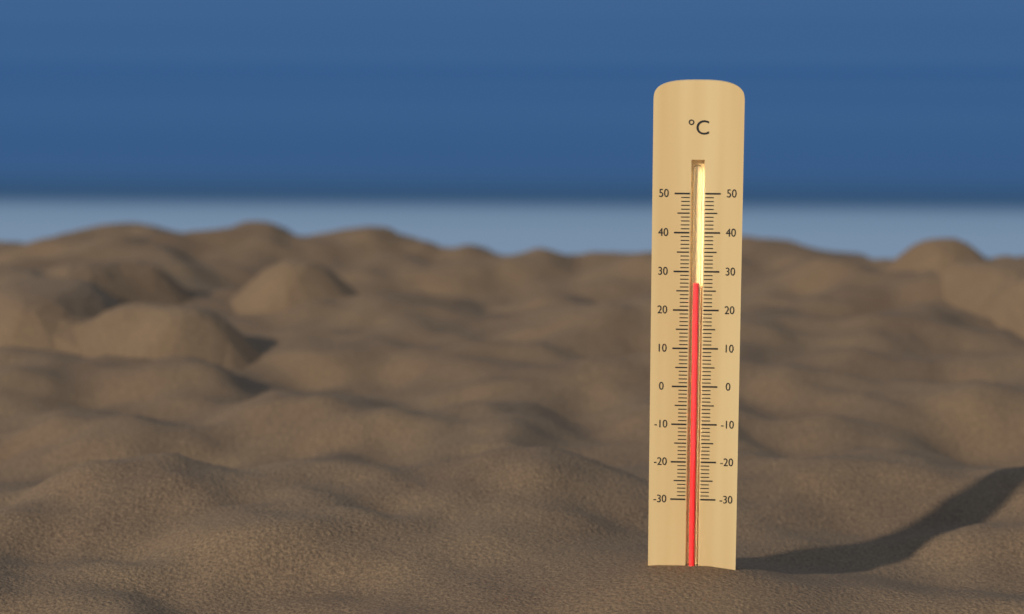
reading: 27 °C
